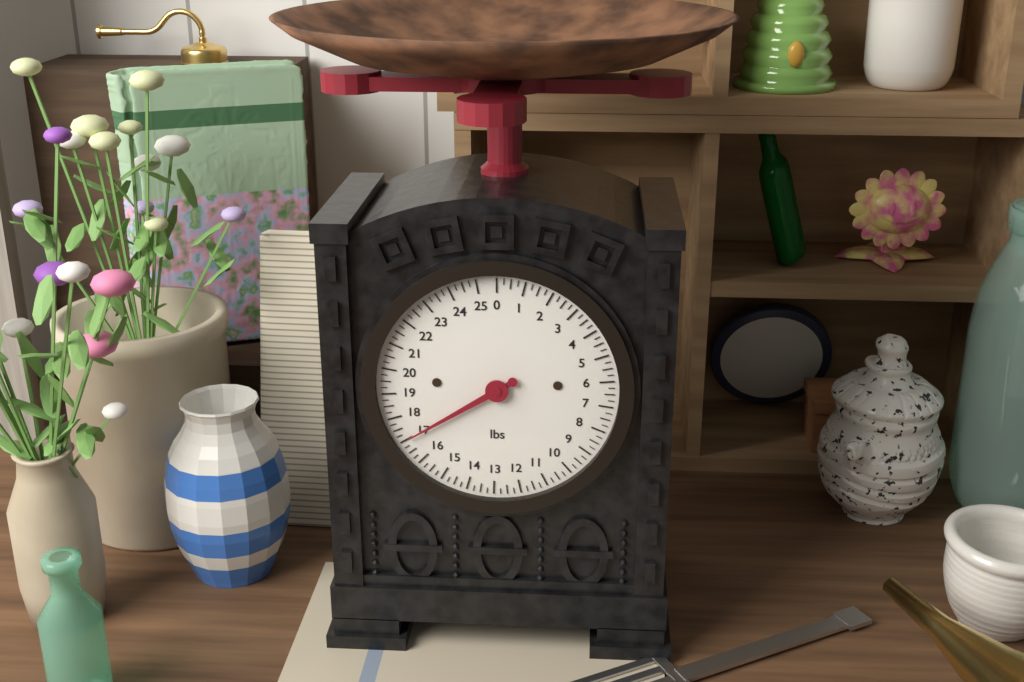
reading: 17.00 lbs
